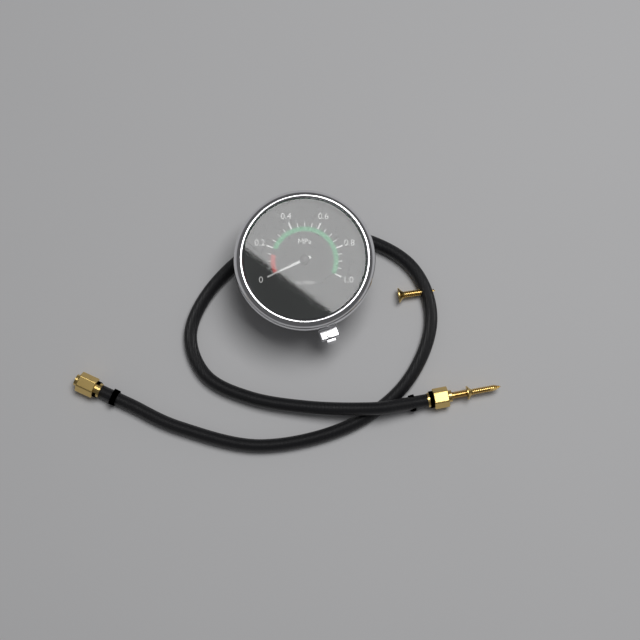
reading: 0.00 MPa
